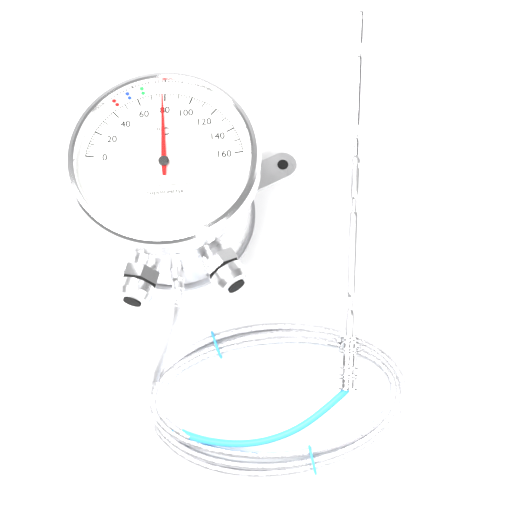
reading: 78 °C
